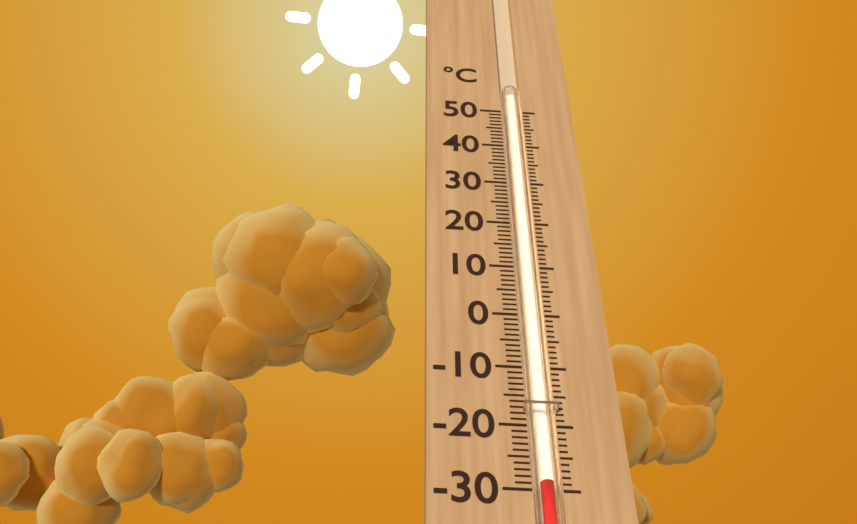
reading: -29 °C
